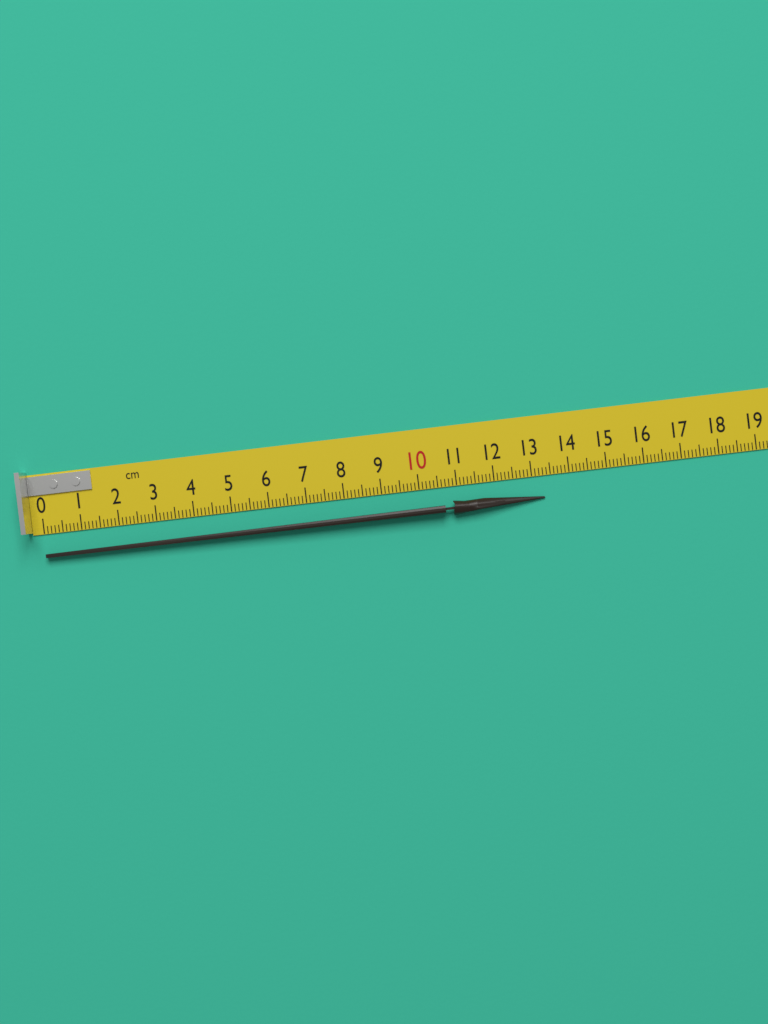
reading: 13.3 cm
